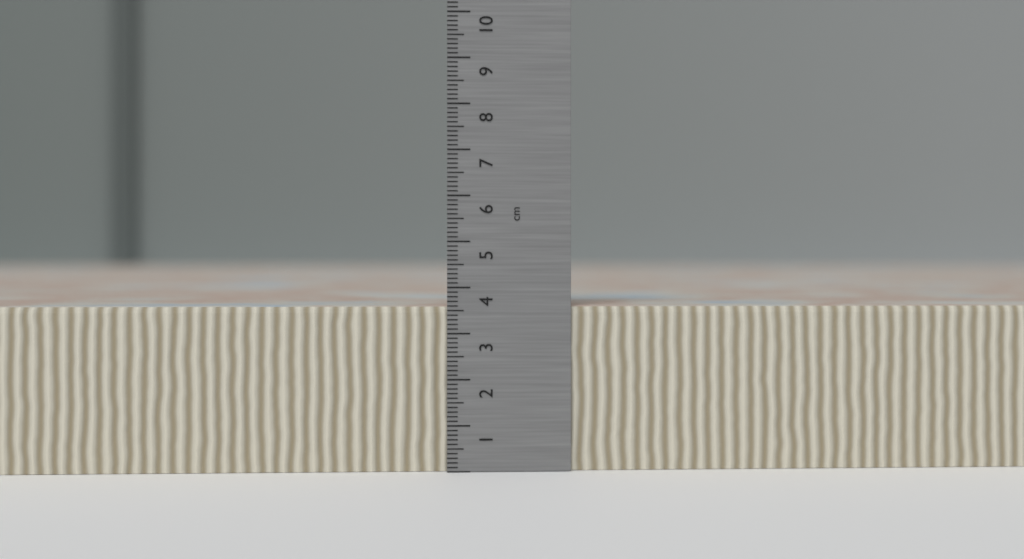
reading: 3.6 cm
